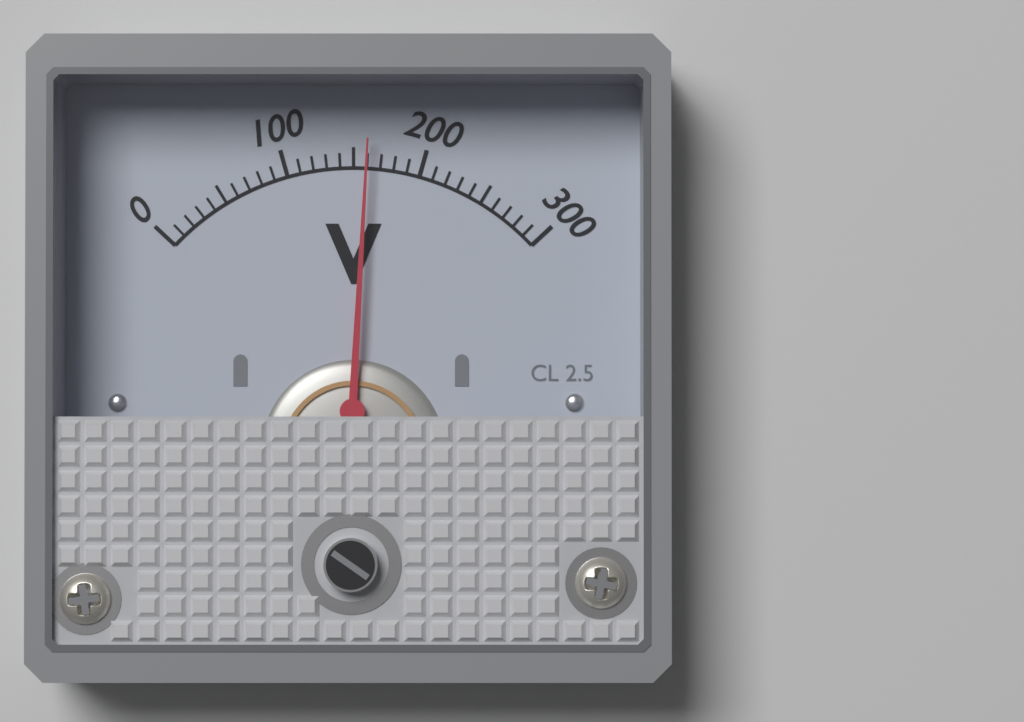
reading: 160 V
